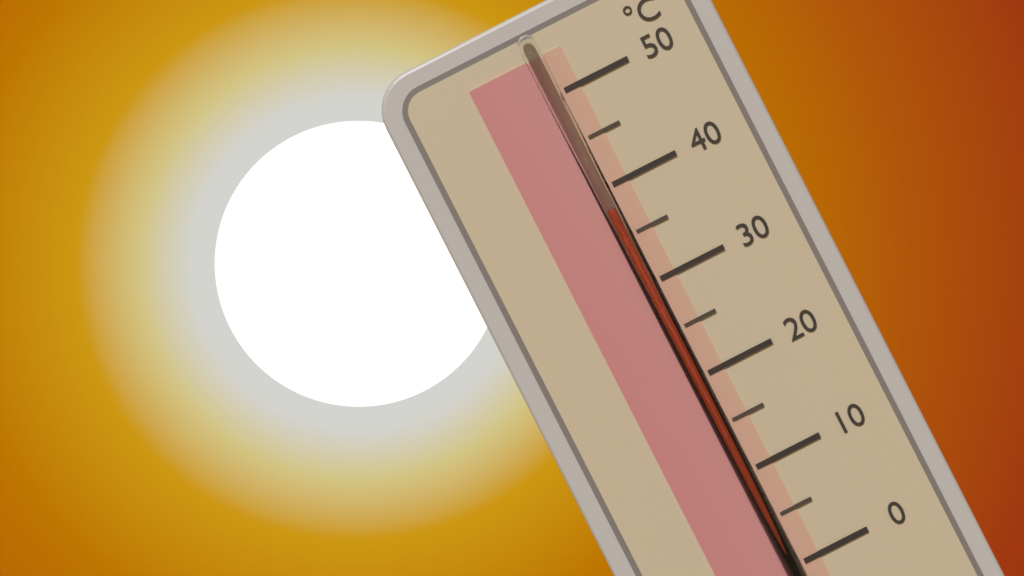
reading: 38 °C
